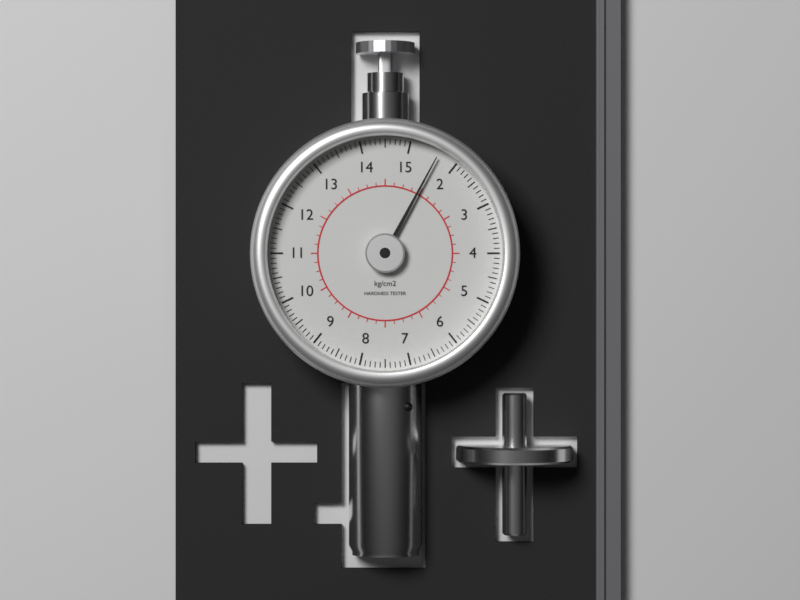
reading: 1.6 kg/cm²
